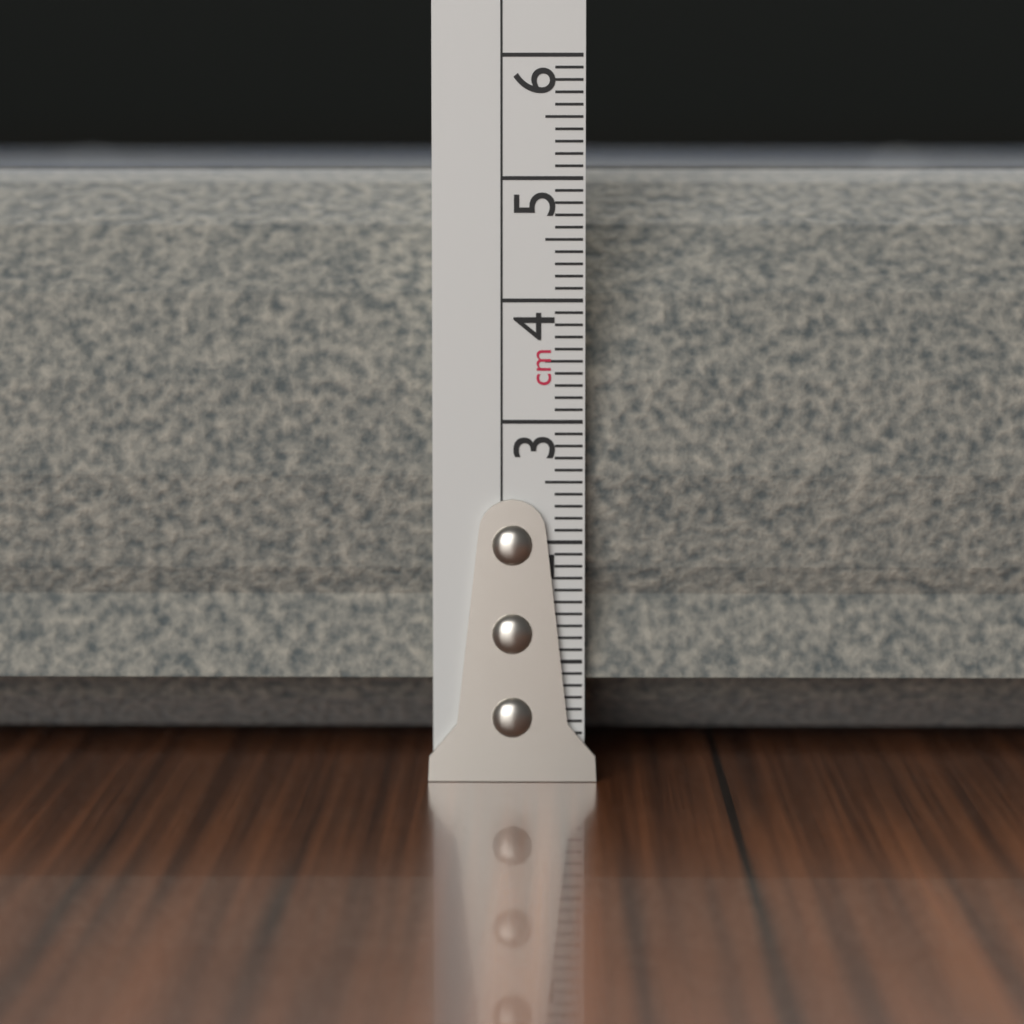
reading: 5.3 cm
